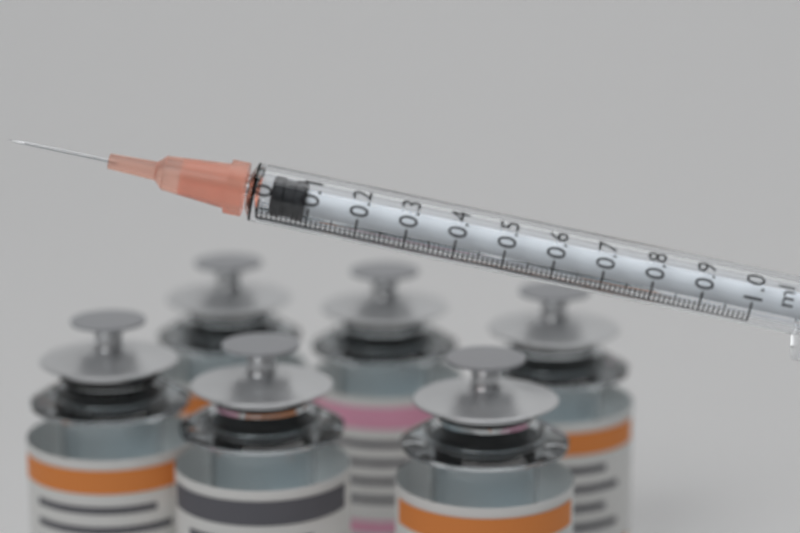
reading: 0.02 ml
